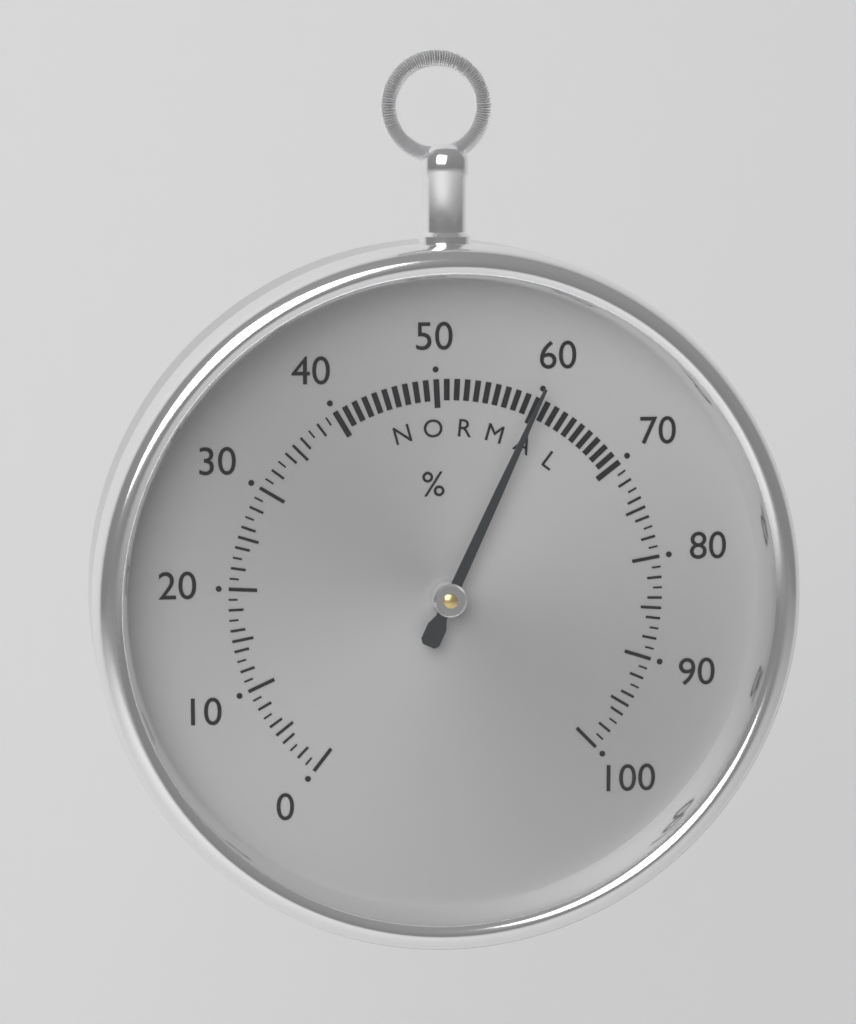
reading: 60 %
